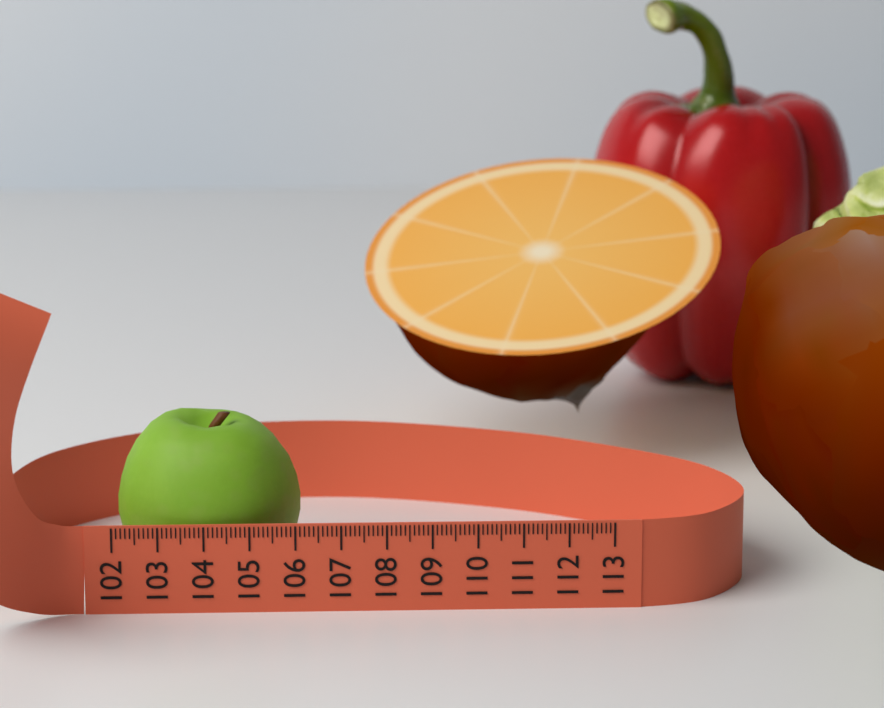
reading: 106.1 (no unit)
